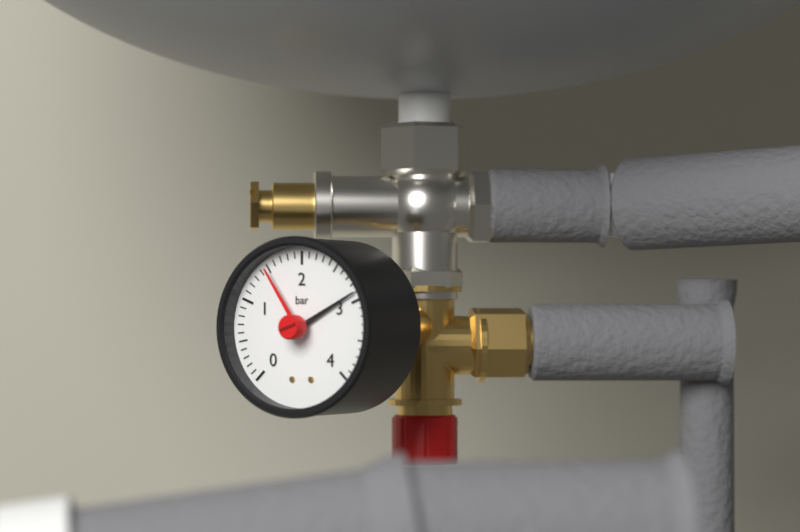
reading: 2.9 bar
